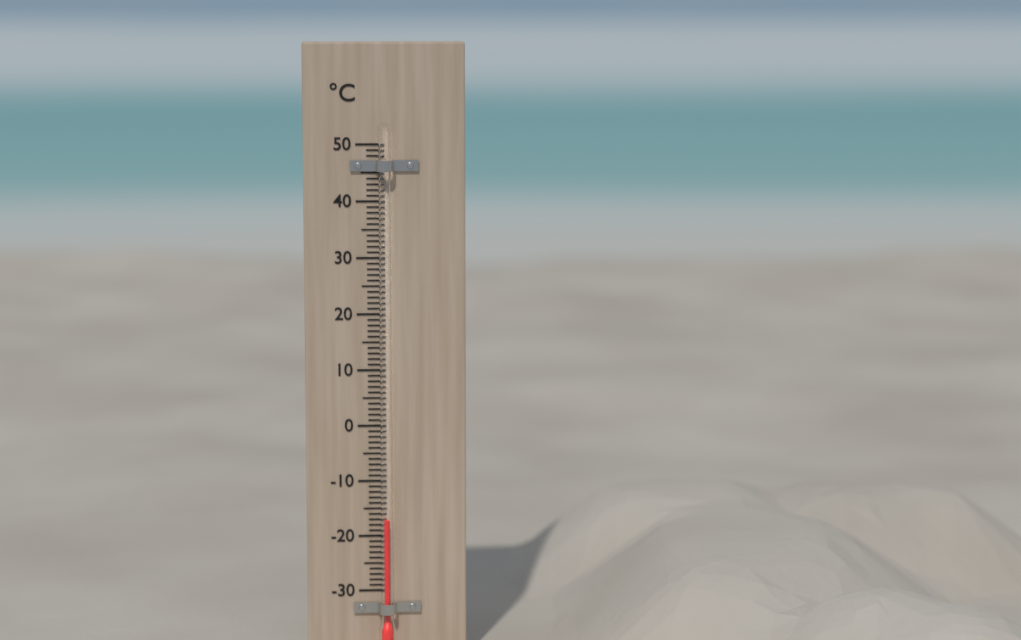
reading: -17 °C
